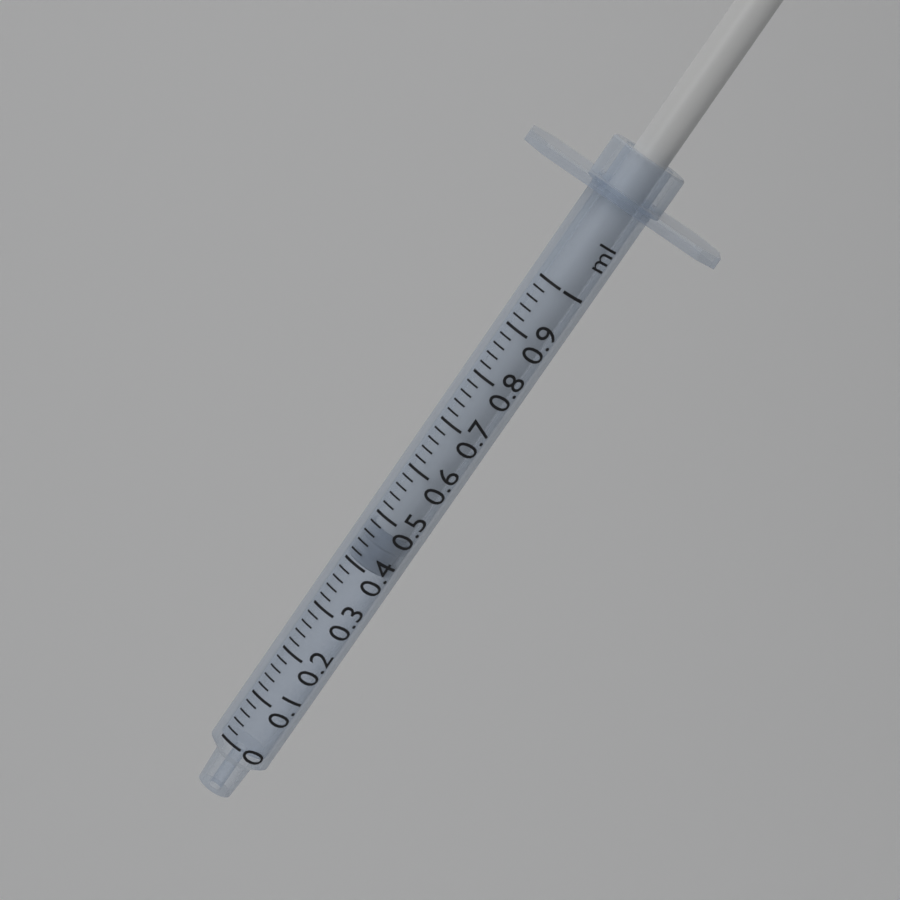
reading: 0.40 ml
